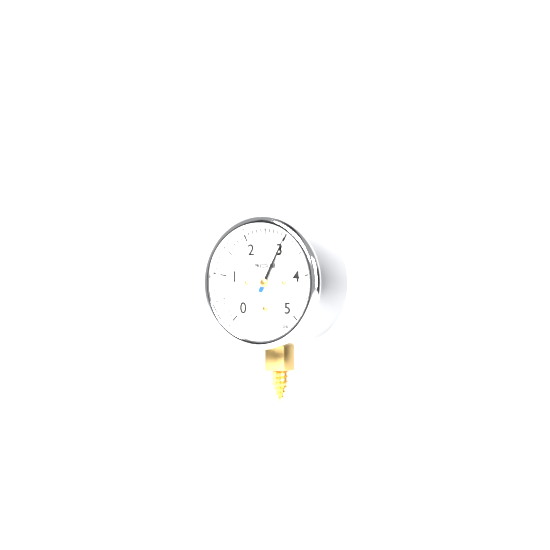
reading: 3.0 psi
